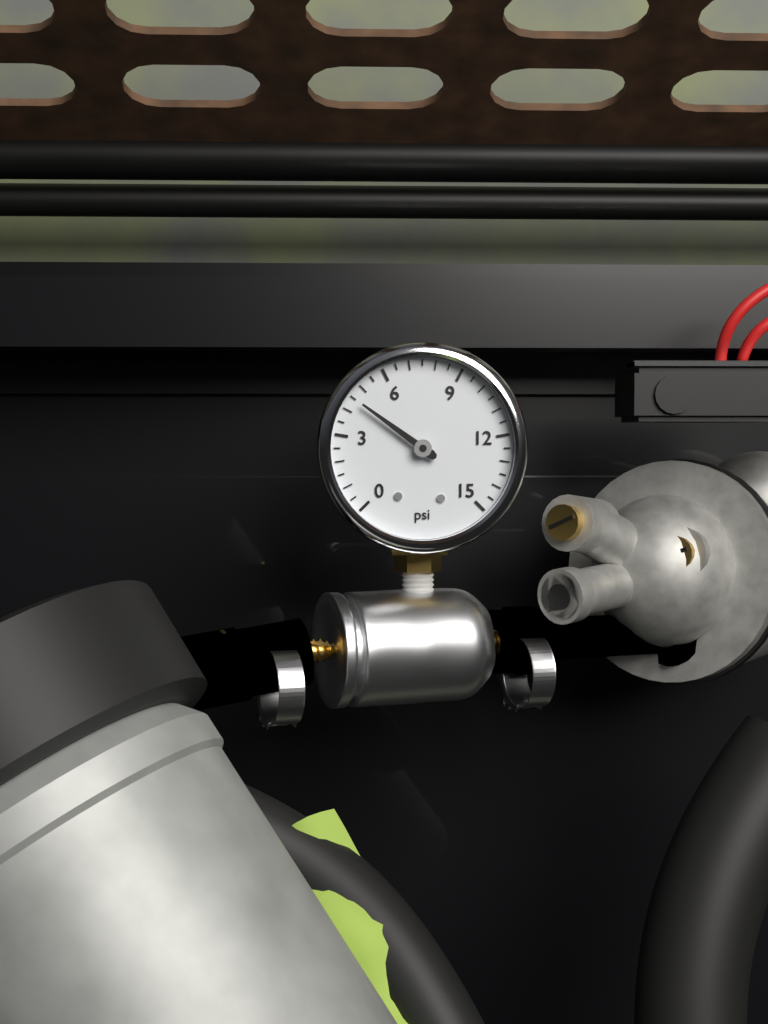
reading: 4.5 psi
